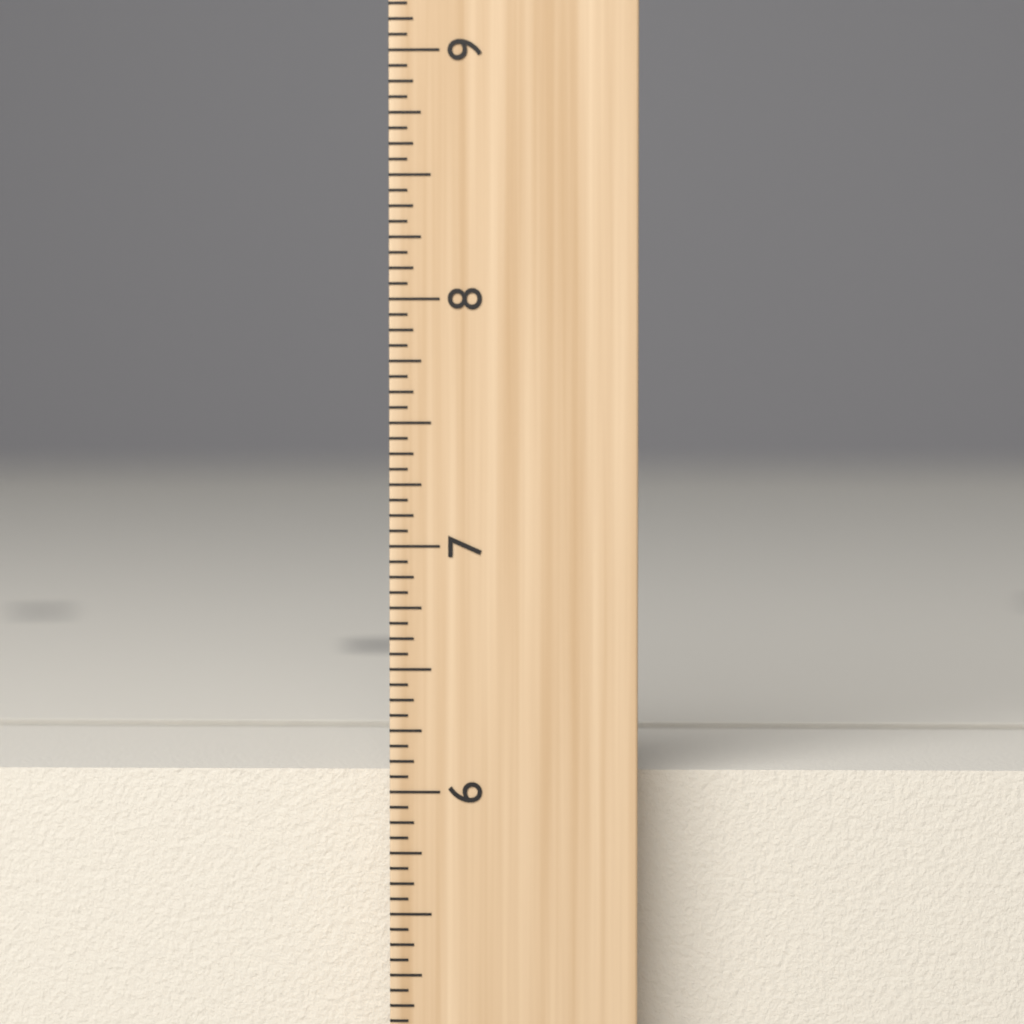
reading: 6.0625 inch
